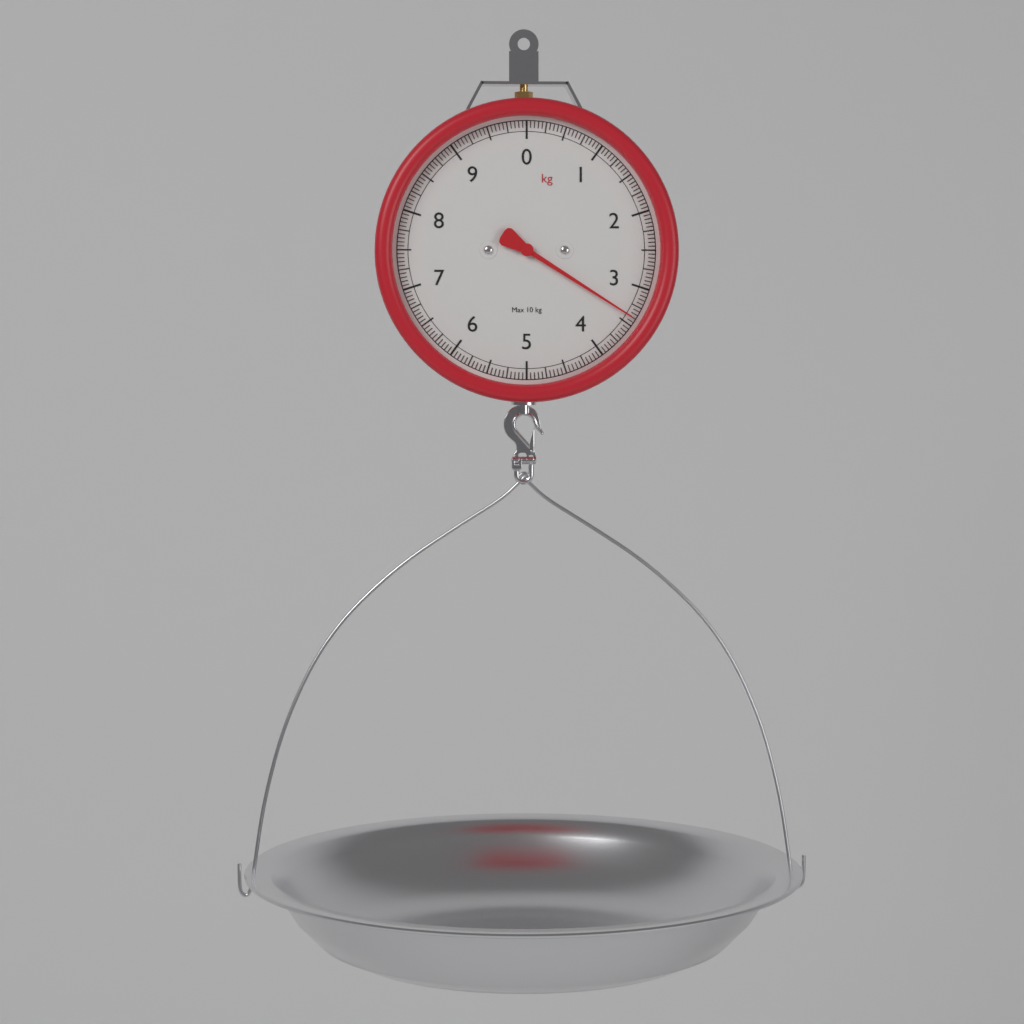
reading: 3.40 kg
